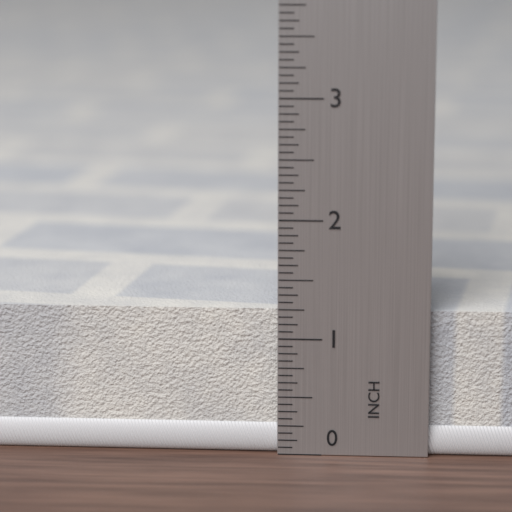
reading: 1.2500 in
